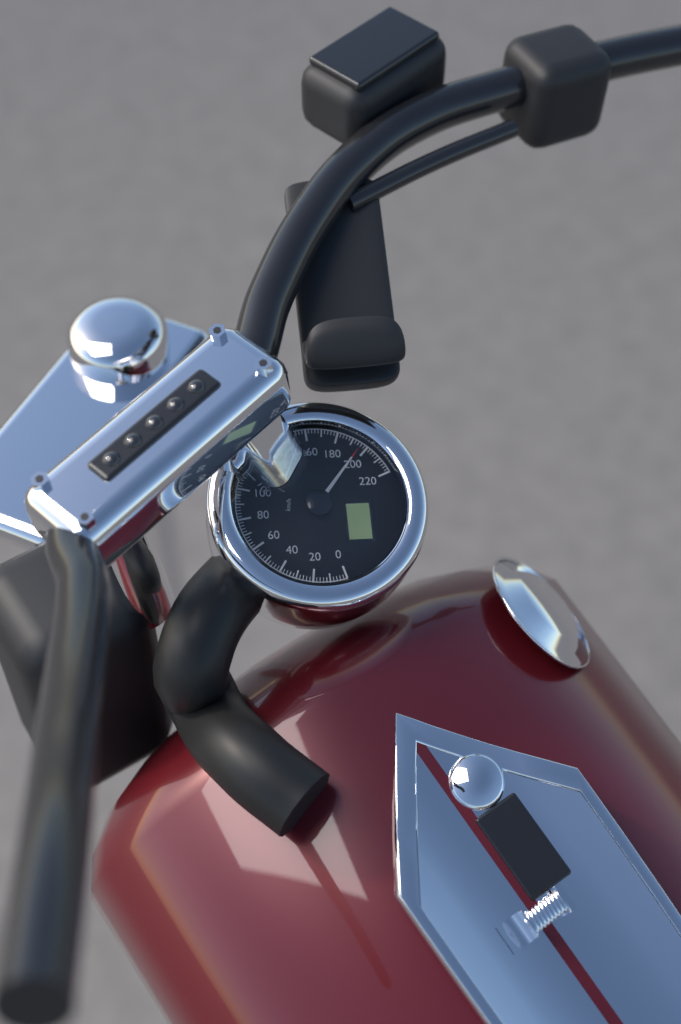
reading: 196 km/h
